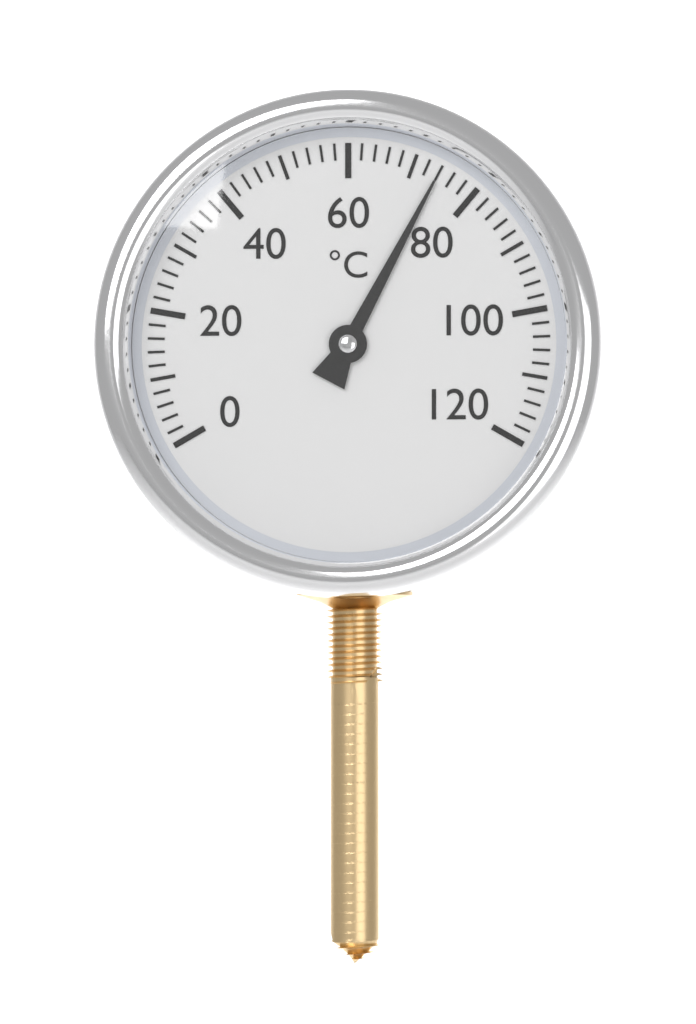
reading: 74 °C
